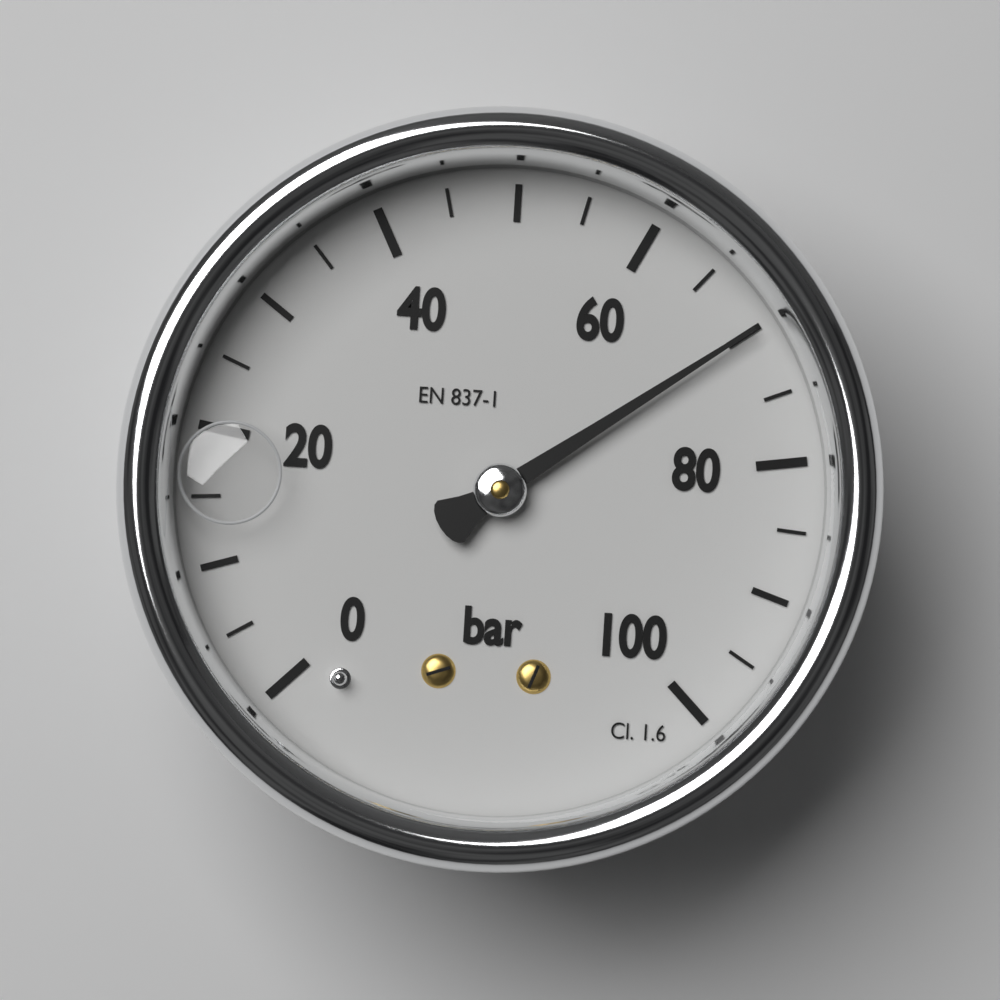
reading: 70 bar
